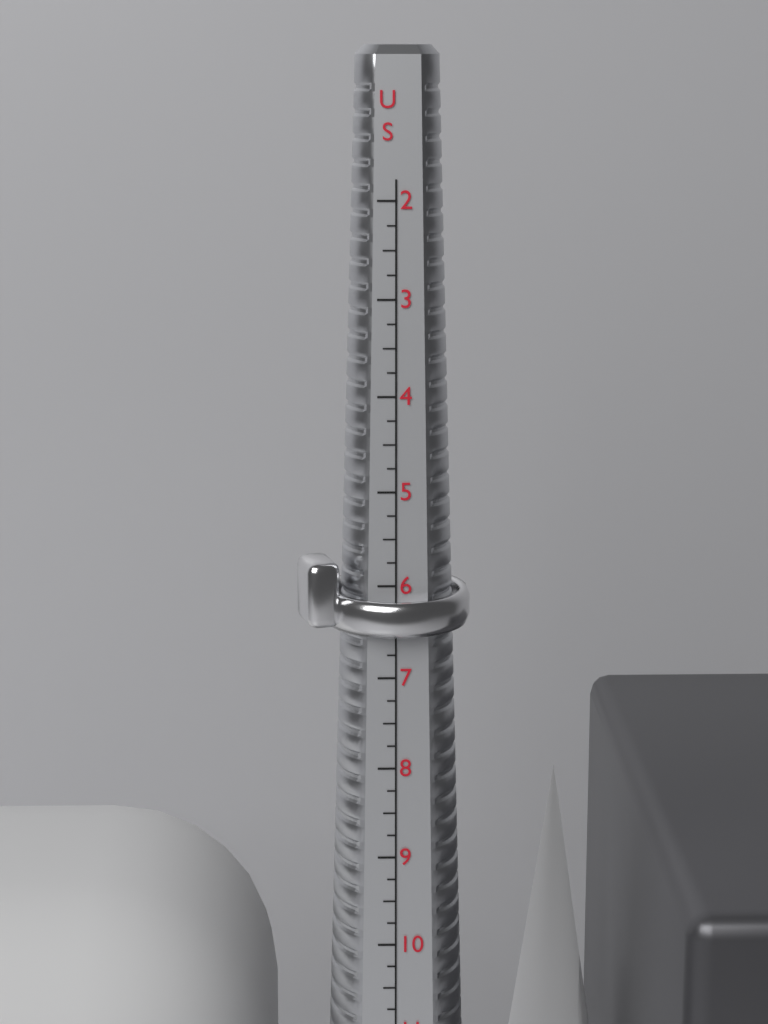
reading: 6.50 US
